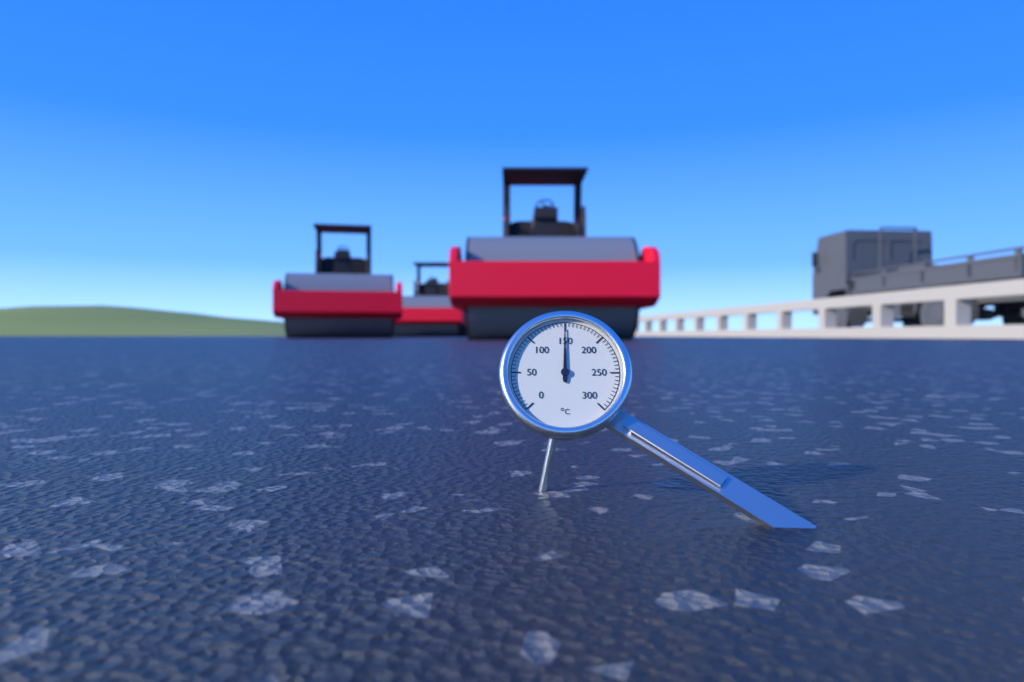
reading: 150 °C
